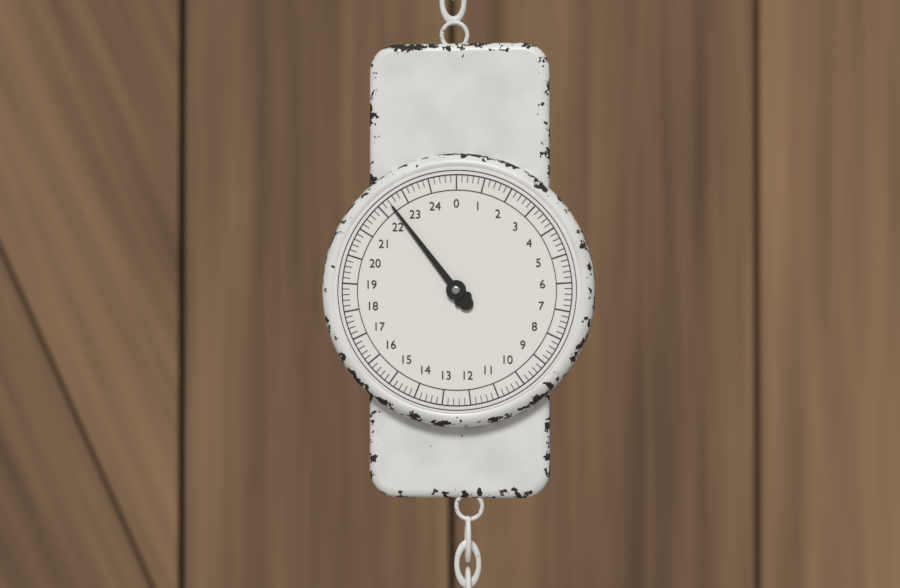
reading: 22.4 (no unit)
